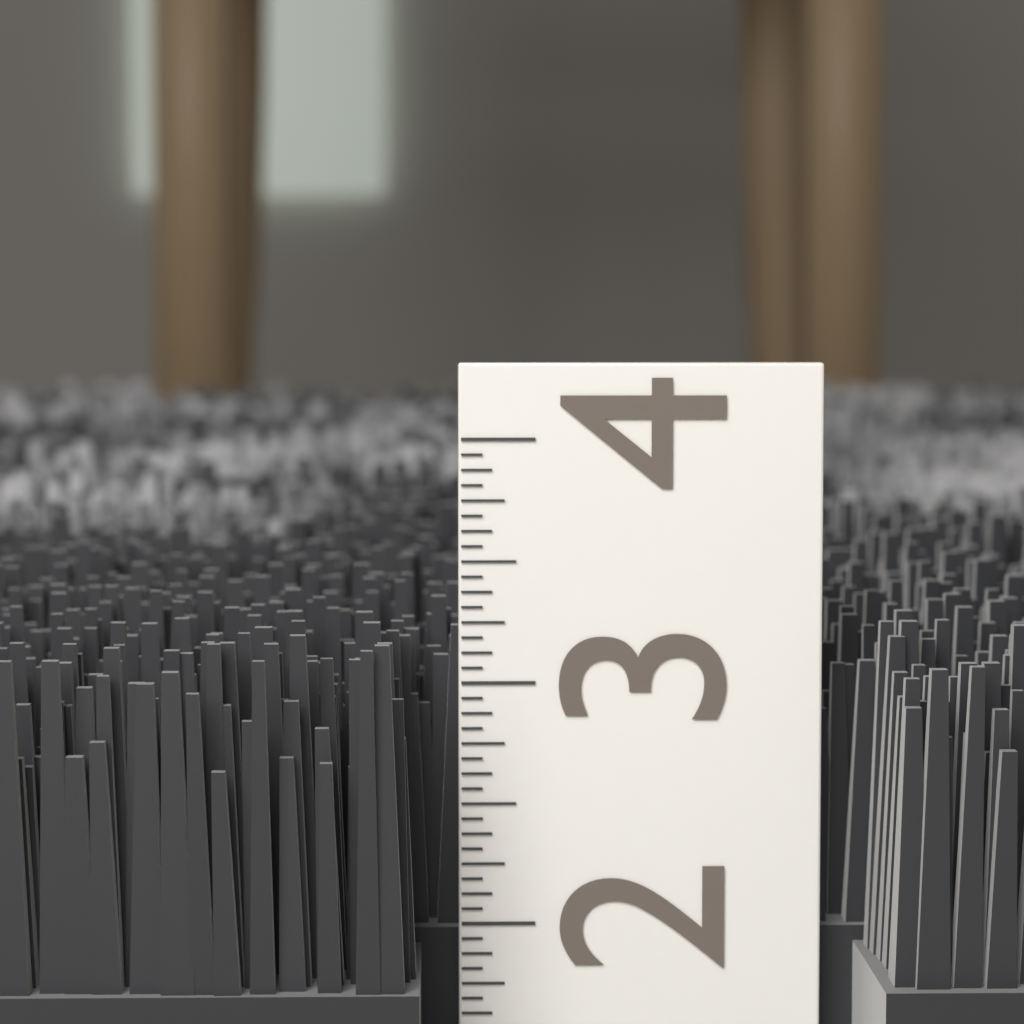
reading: 3.2500 (no unit)
